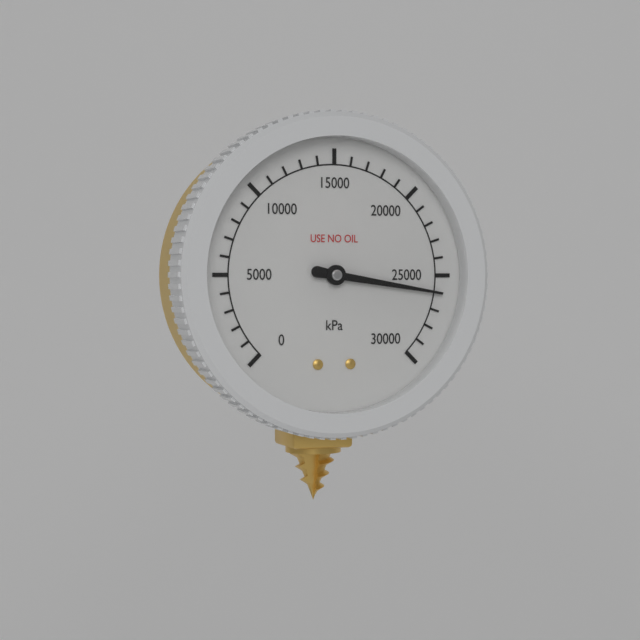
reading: 26000 kPa
